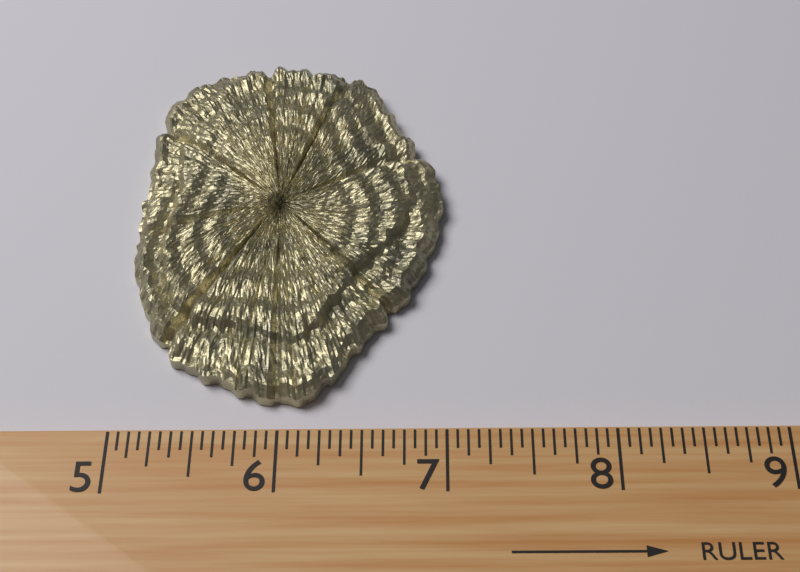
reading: 7.0000 (no unit)
